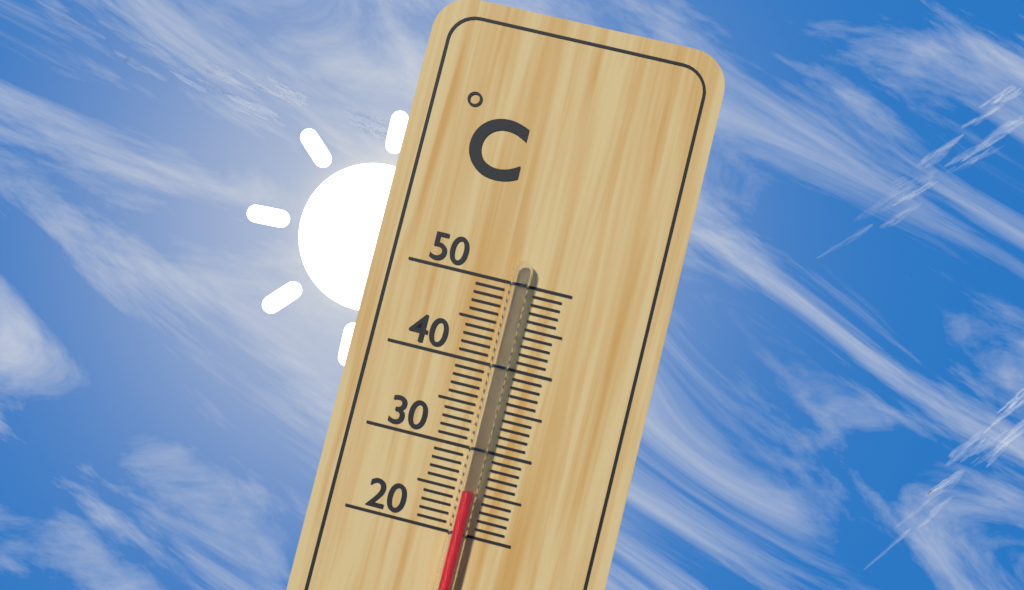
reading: 25 °C
